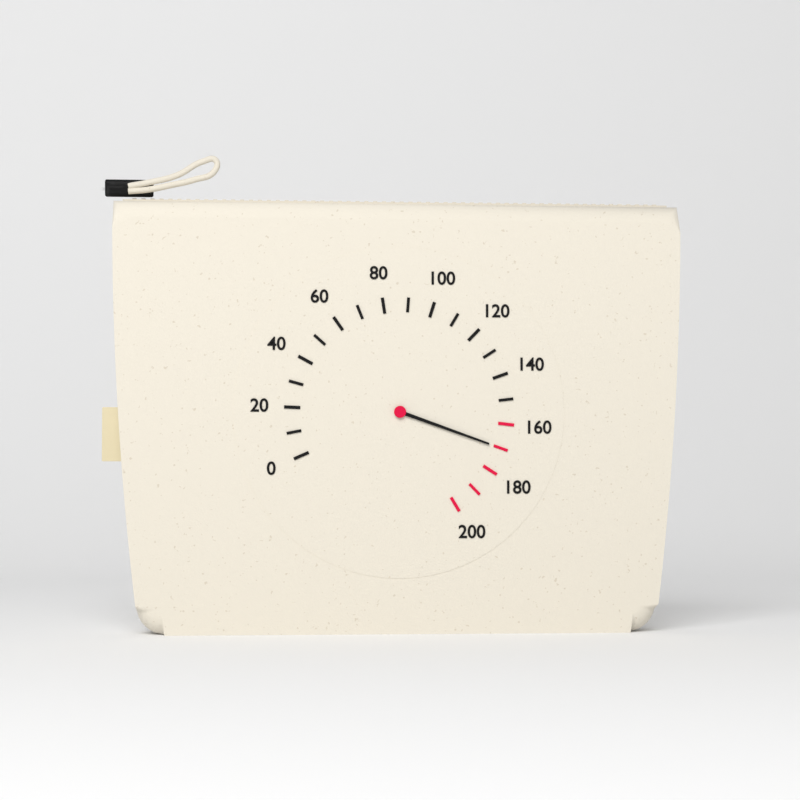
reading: 170 (no unit)
